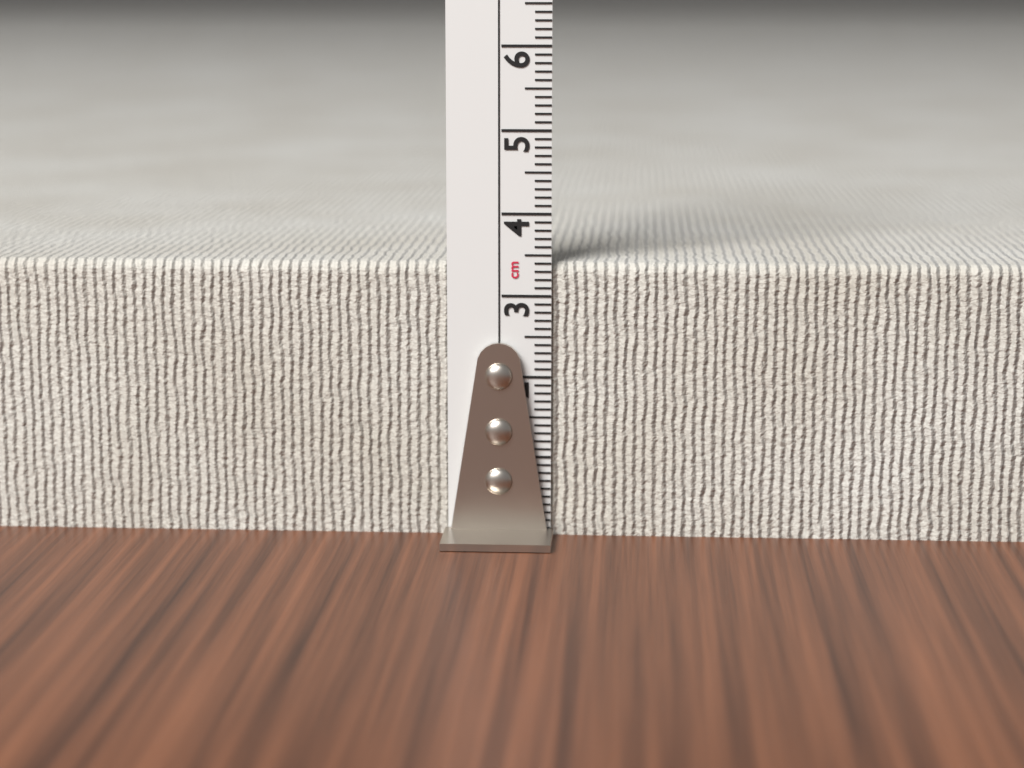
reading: 3.4 cm
